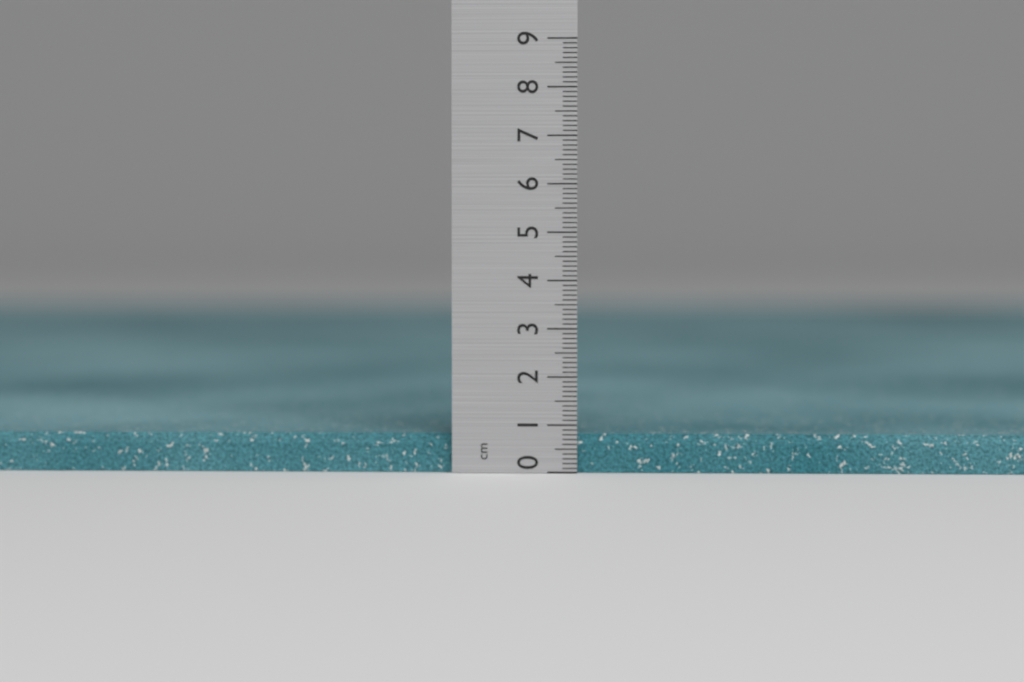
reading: 0.8 cm
